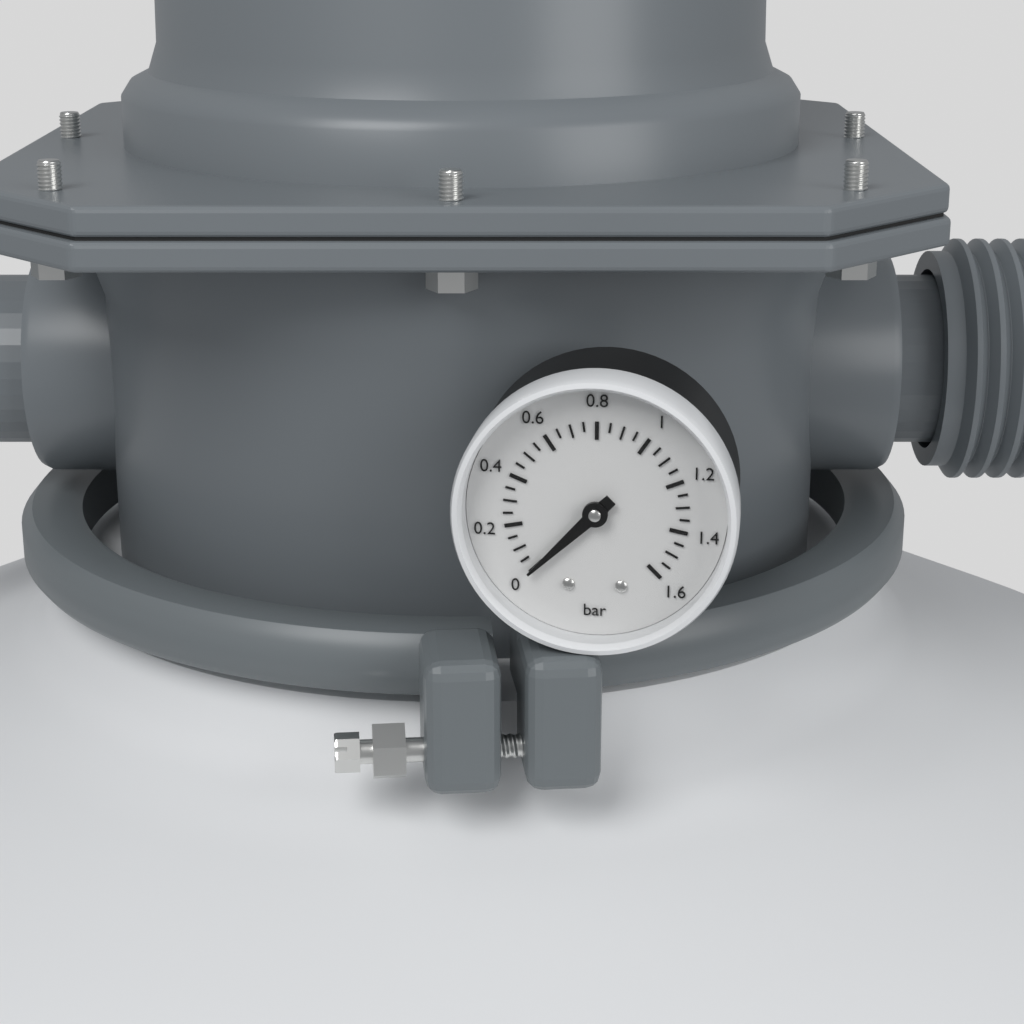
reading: 0.00 bar
